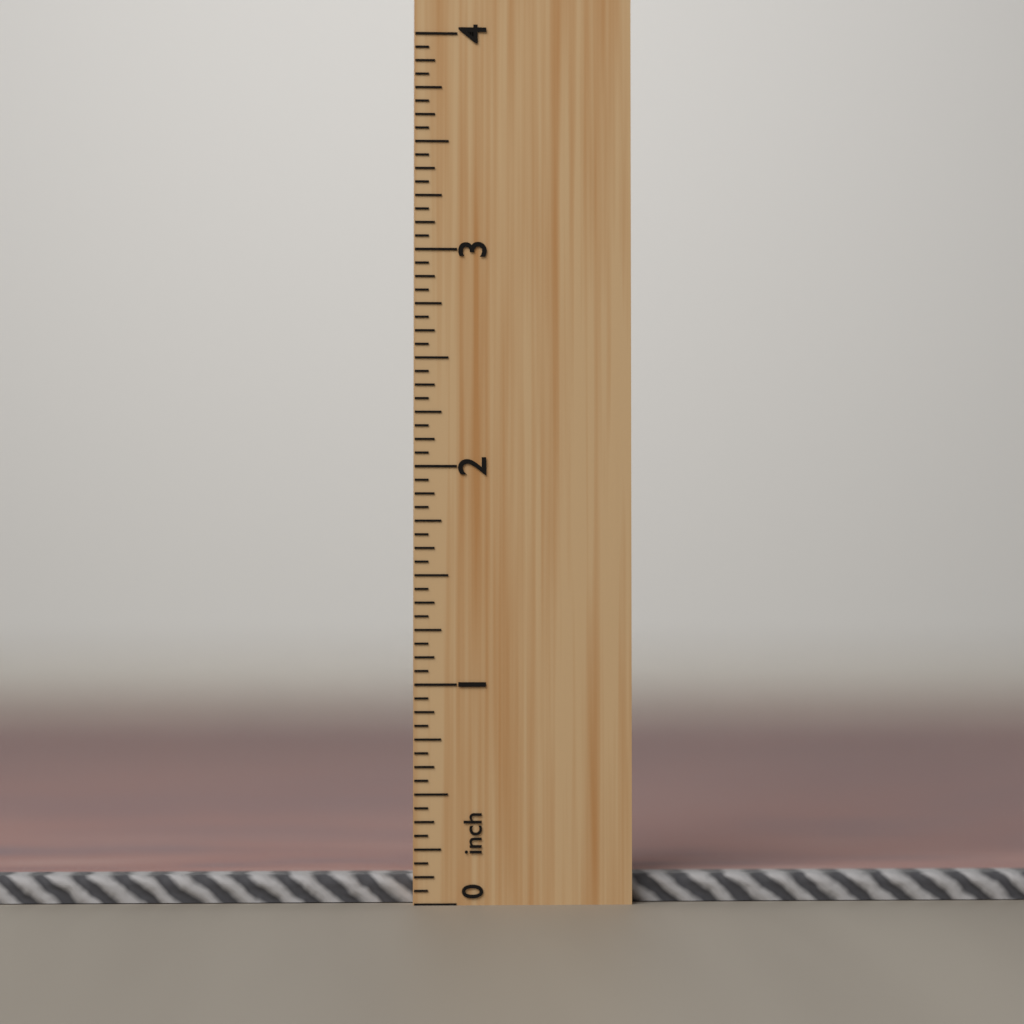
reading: 0.1250 inch
